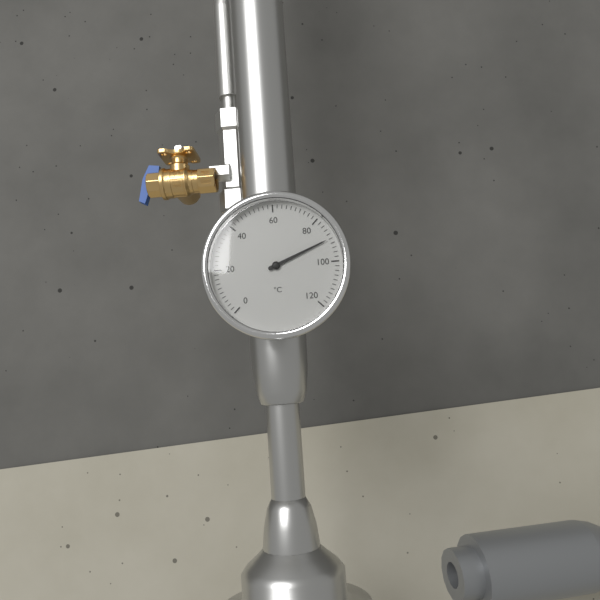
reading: 90 °C
